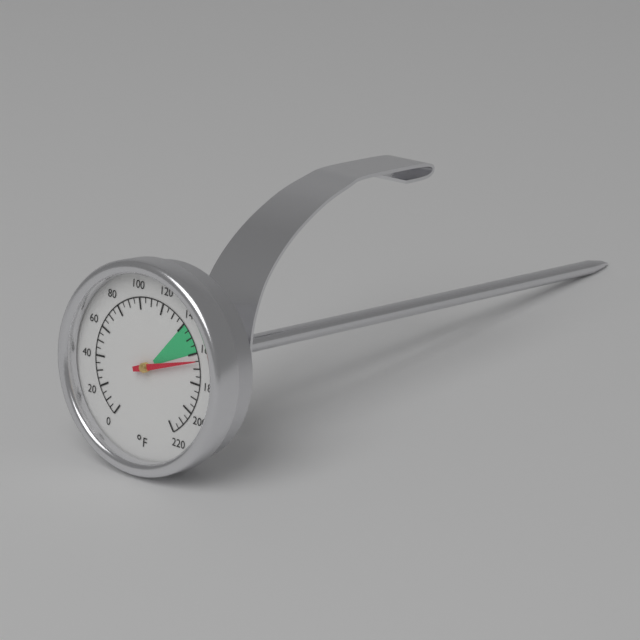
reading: 165 °F
